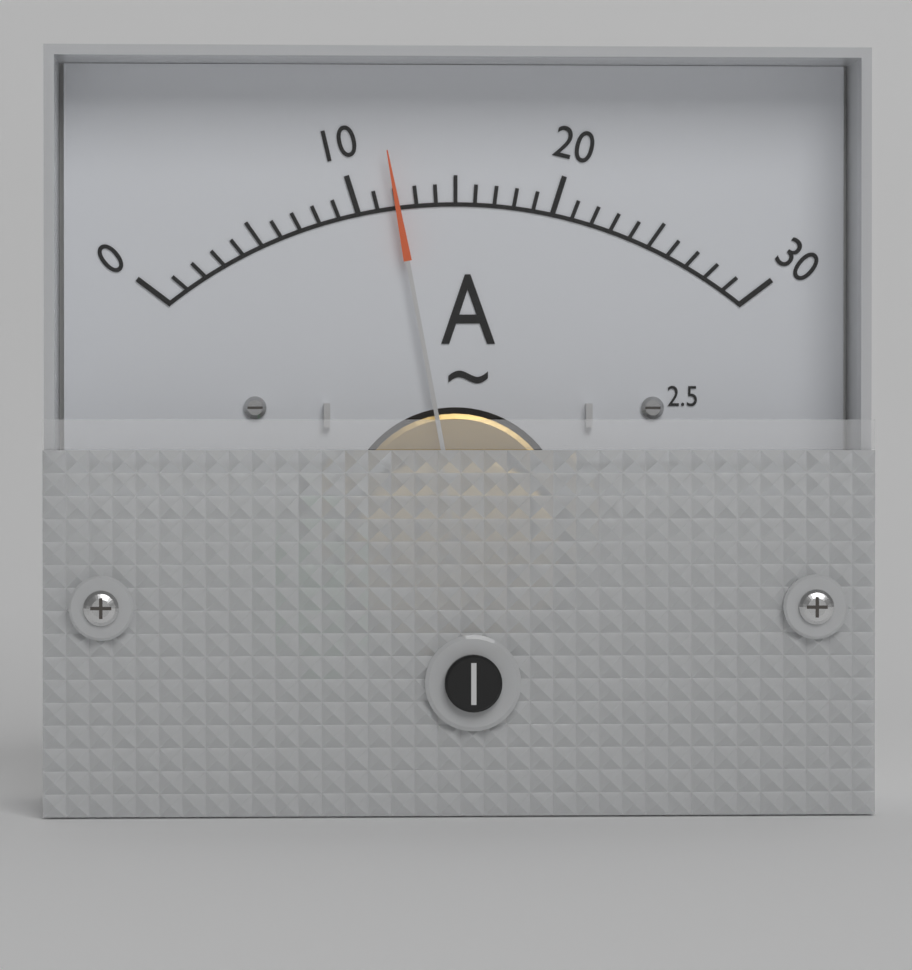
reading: 12 A
